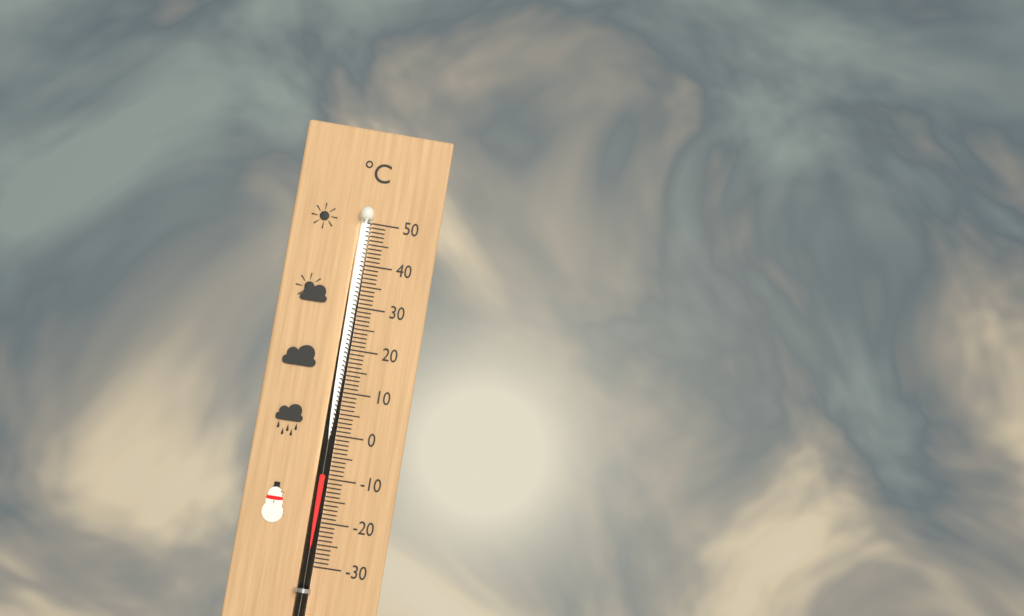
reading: -9 °C
